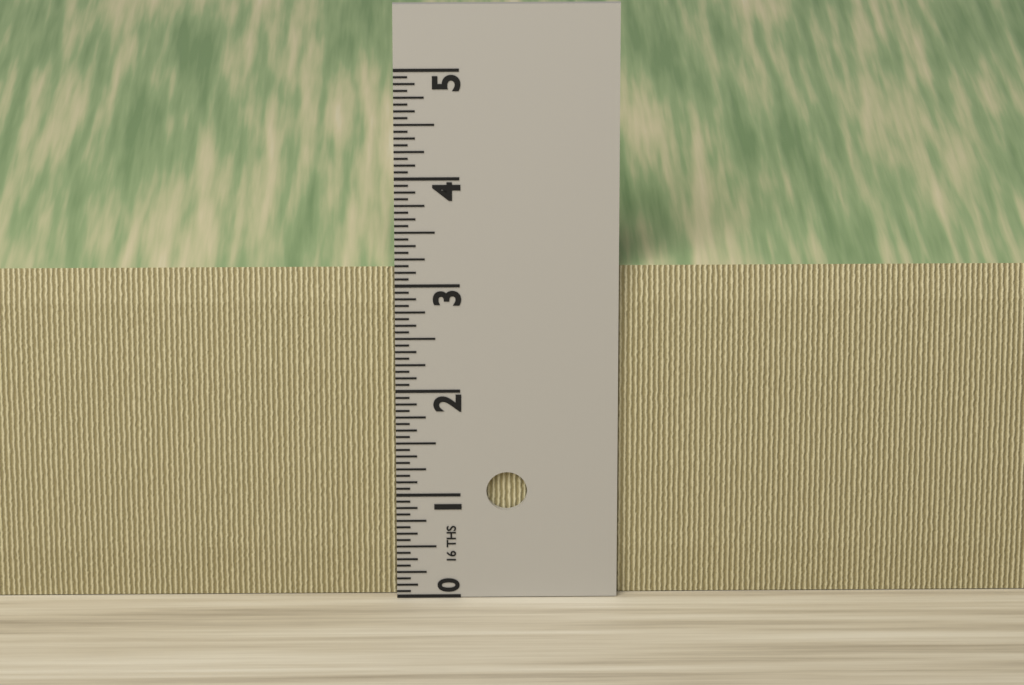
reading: 3.1250 in
